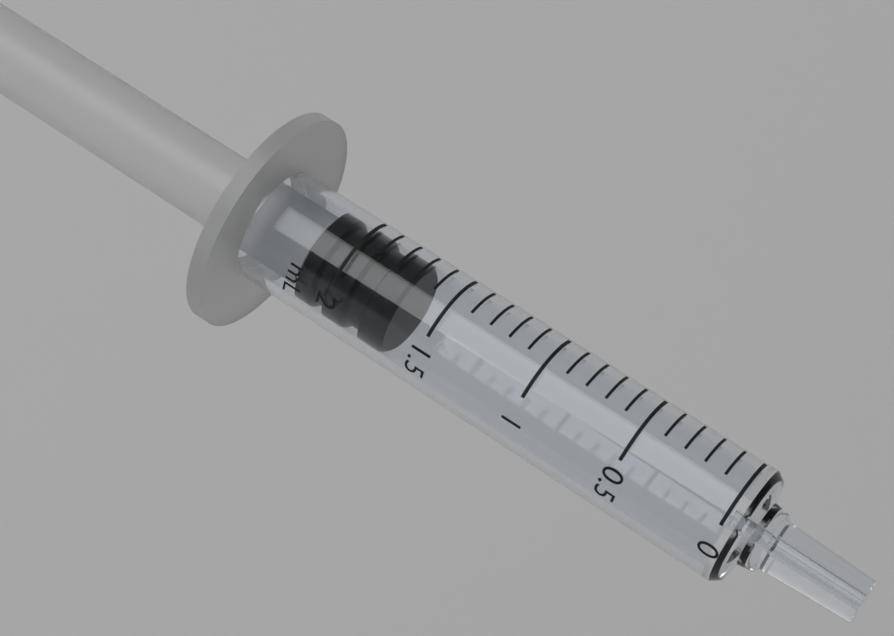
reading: 1.7 mL
